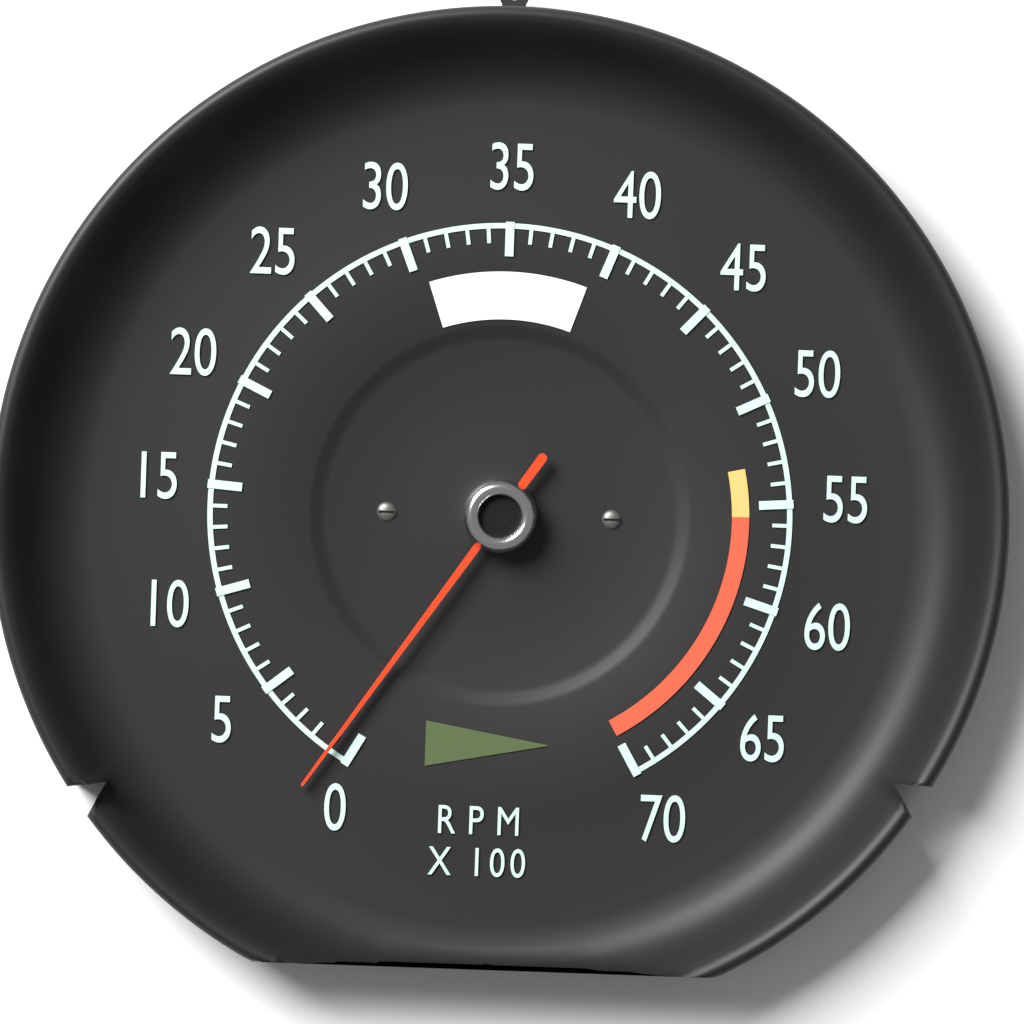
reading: 100 RPM
